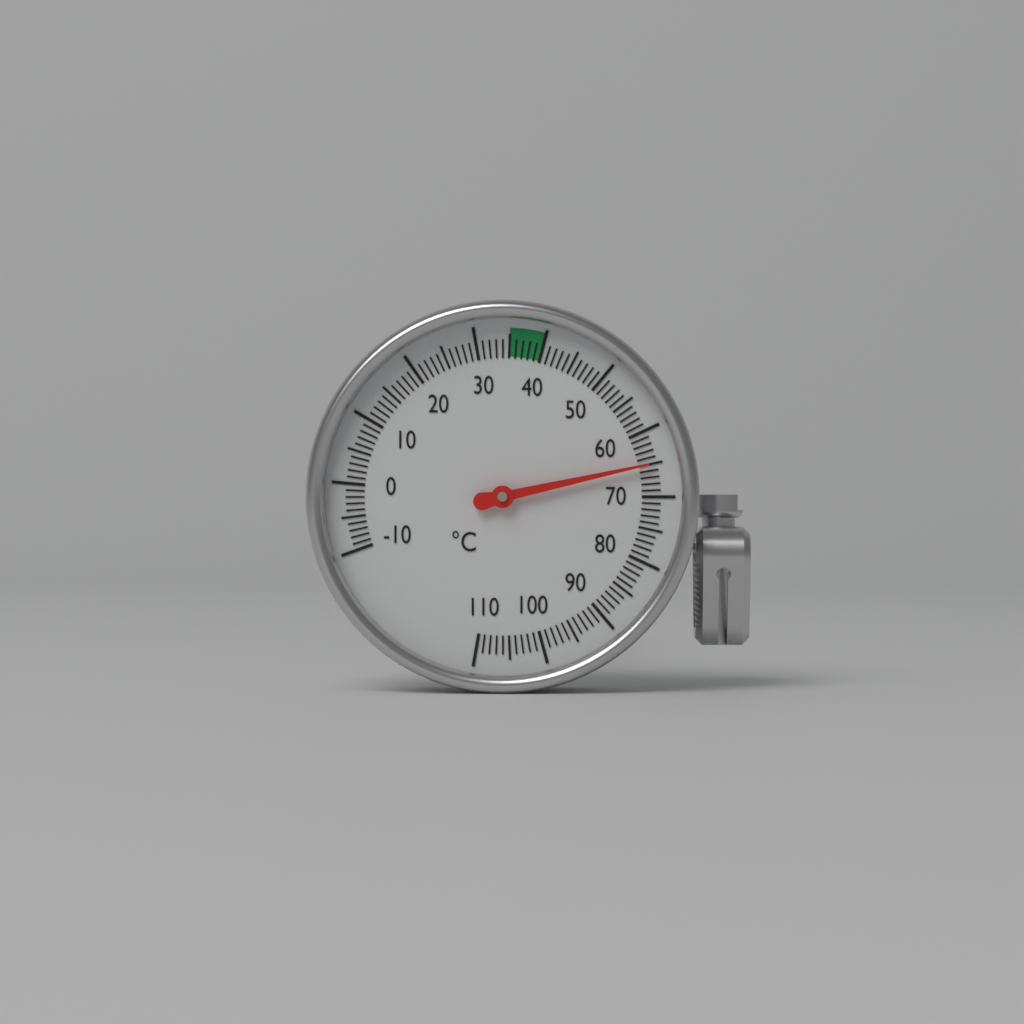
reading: 65 °C
